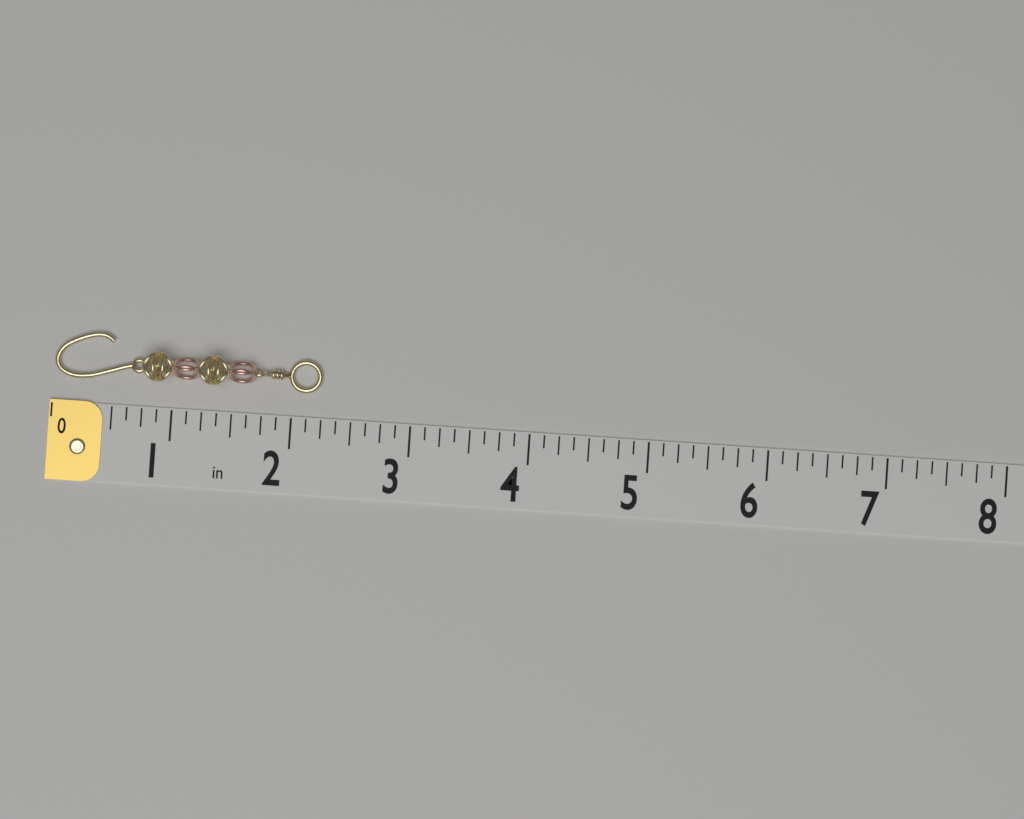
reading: 2.250 in
